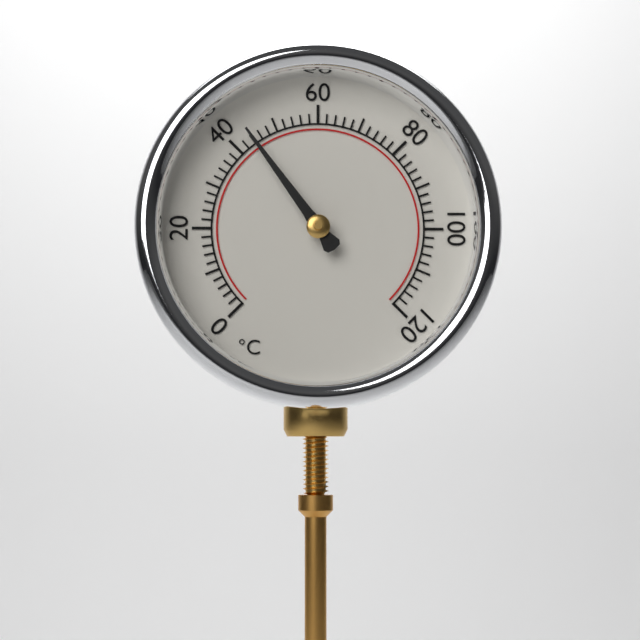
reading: 44 °C
